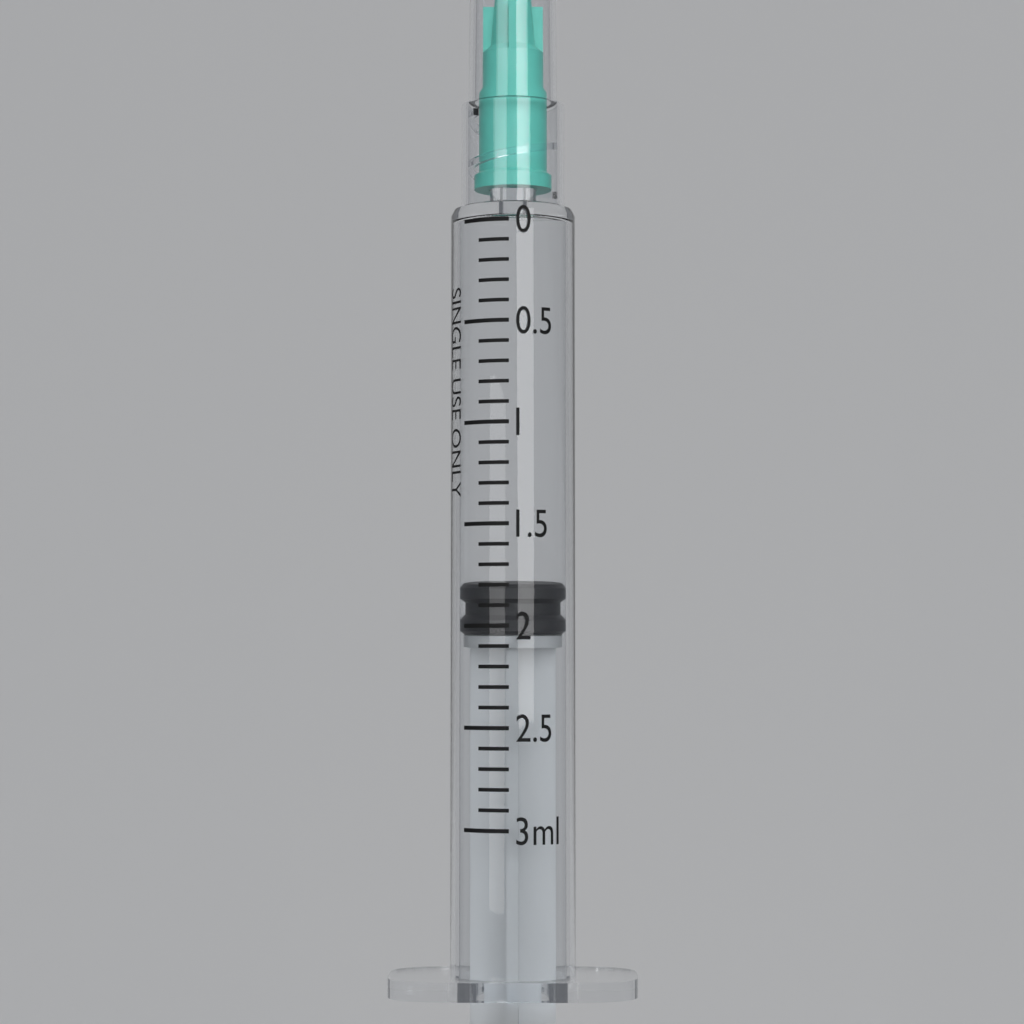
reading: 1.8 ml
